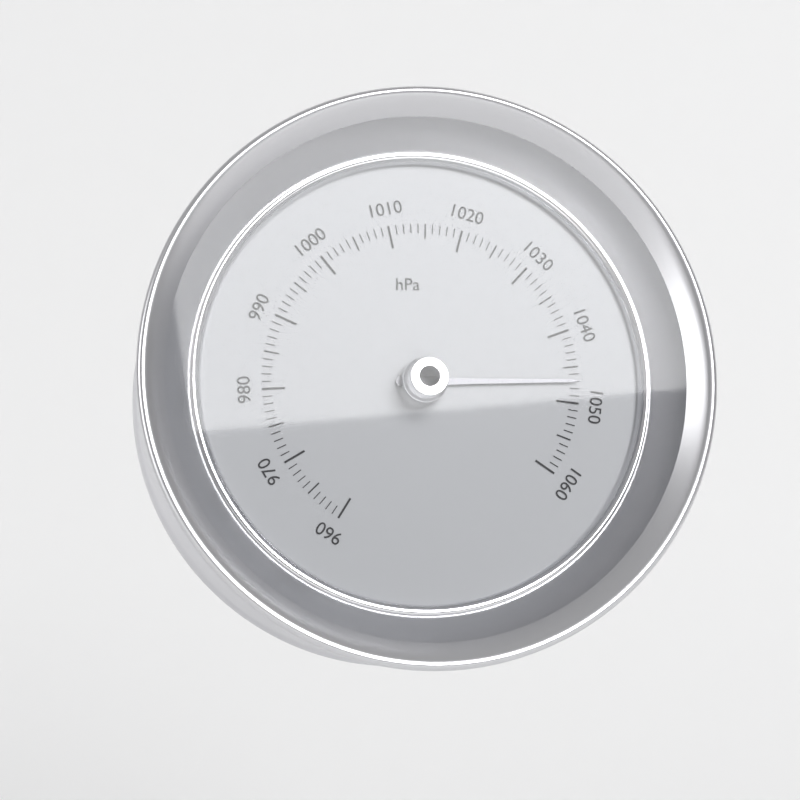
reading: 1047 hPa
